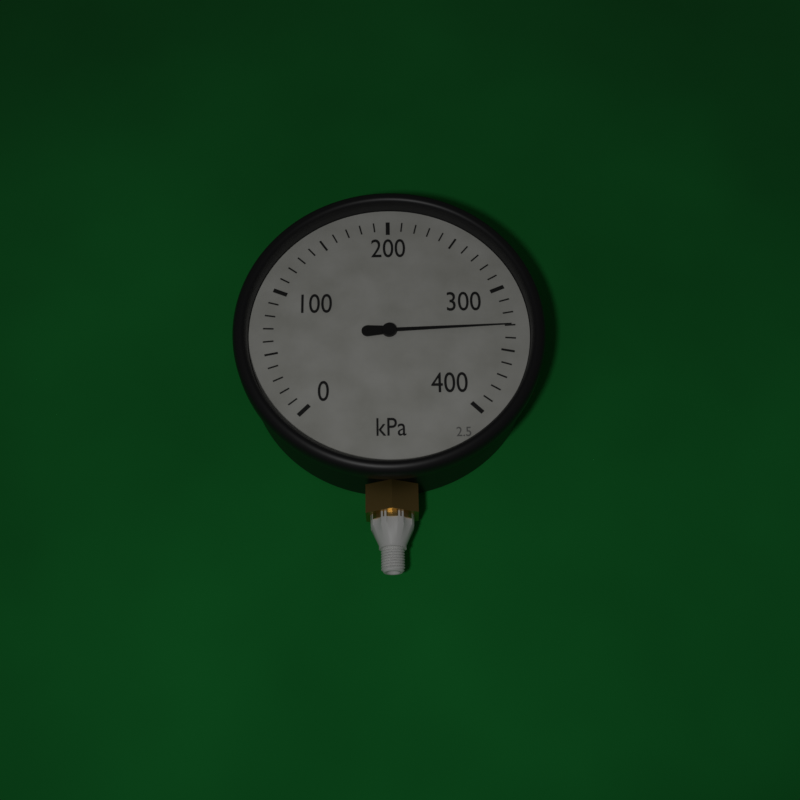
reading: 330 kPa
